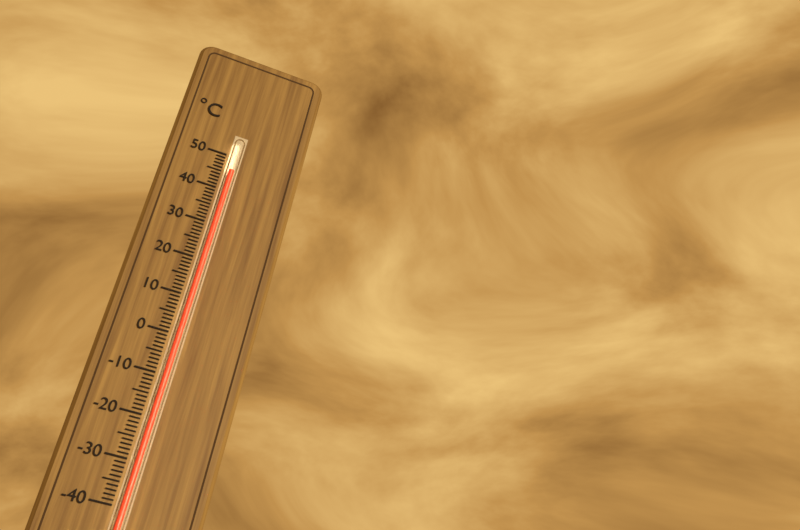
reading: 45 °C
